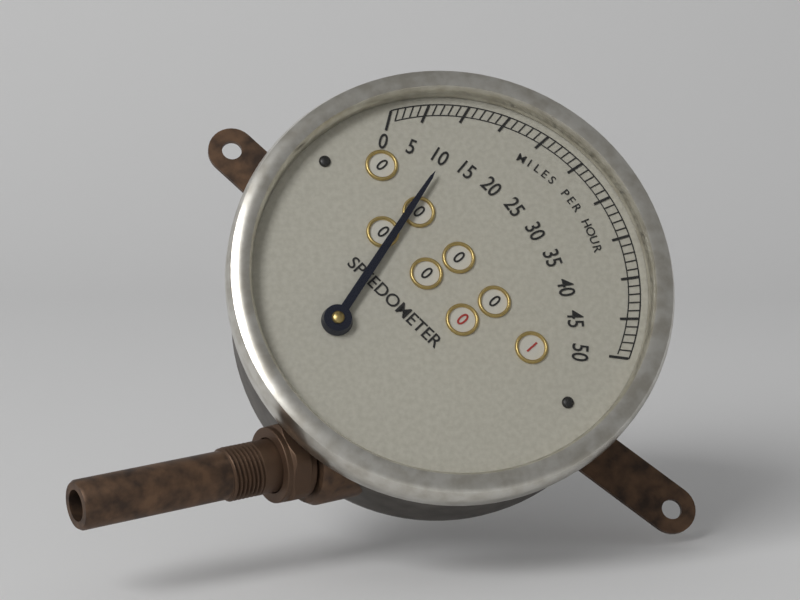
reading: 11 mph
